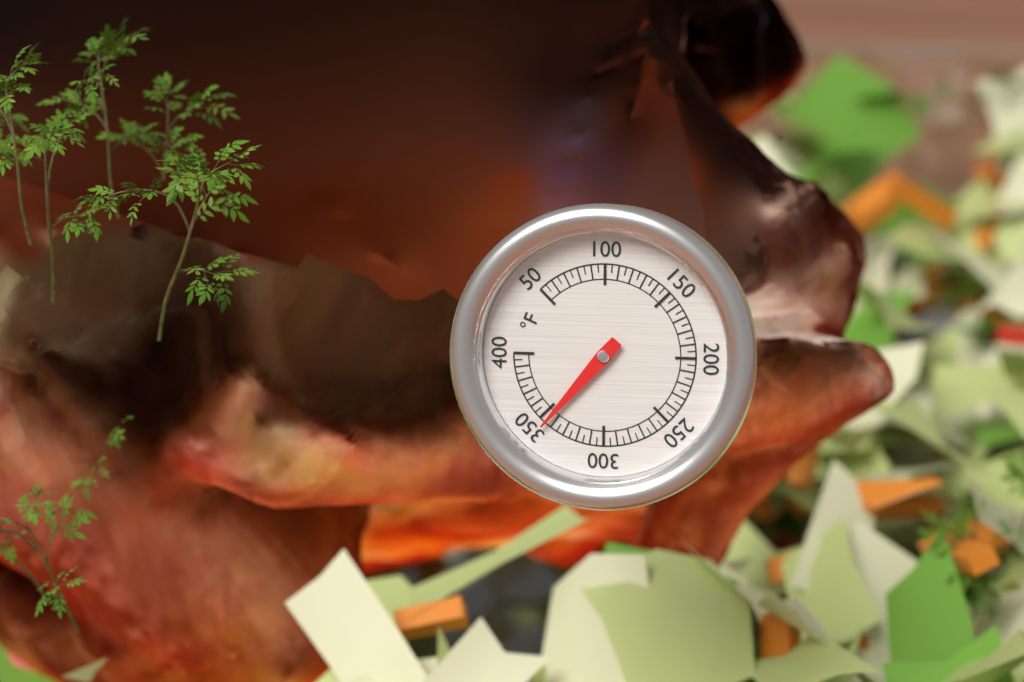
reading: 345 °F
